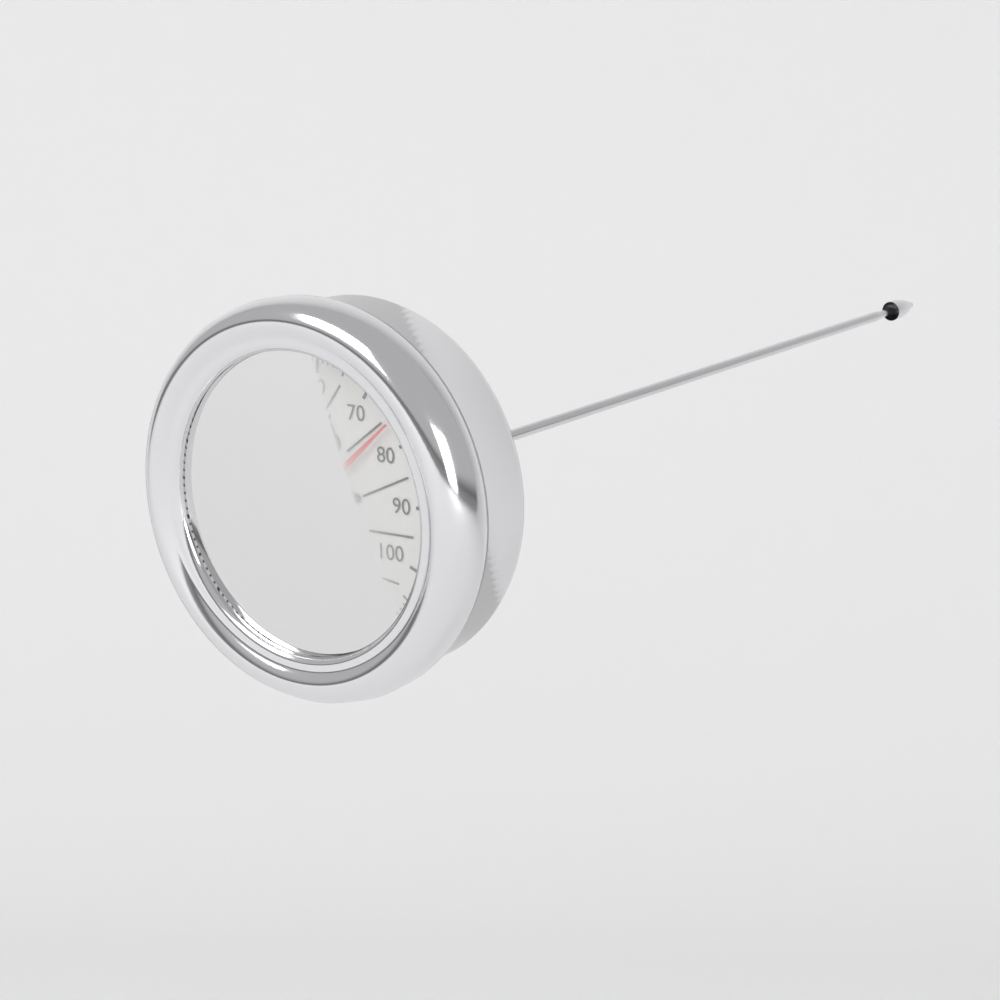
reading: 76 °C
